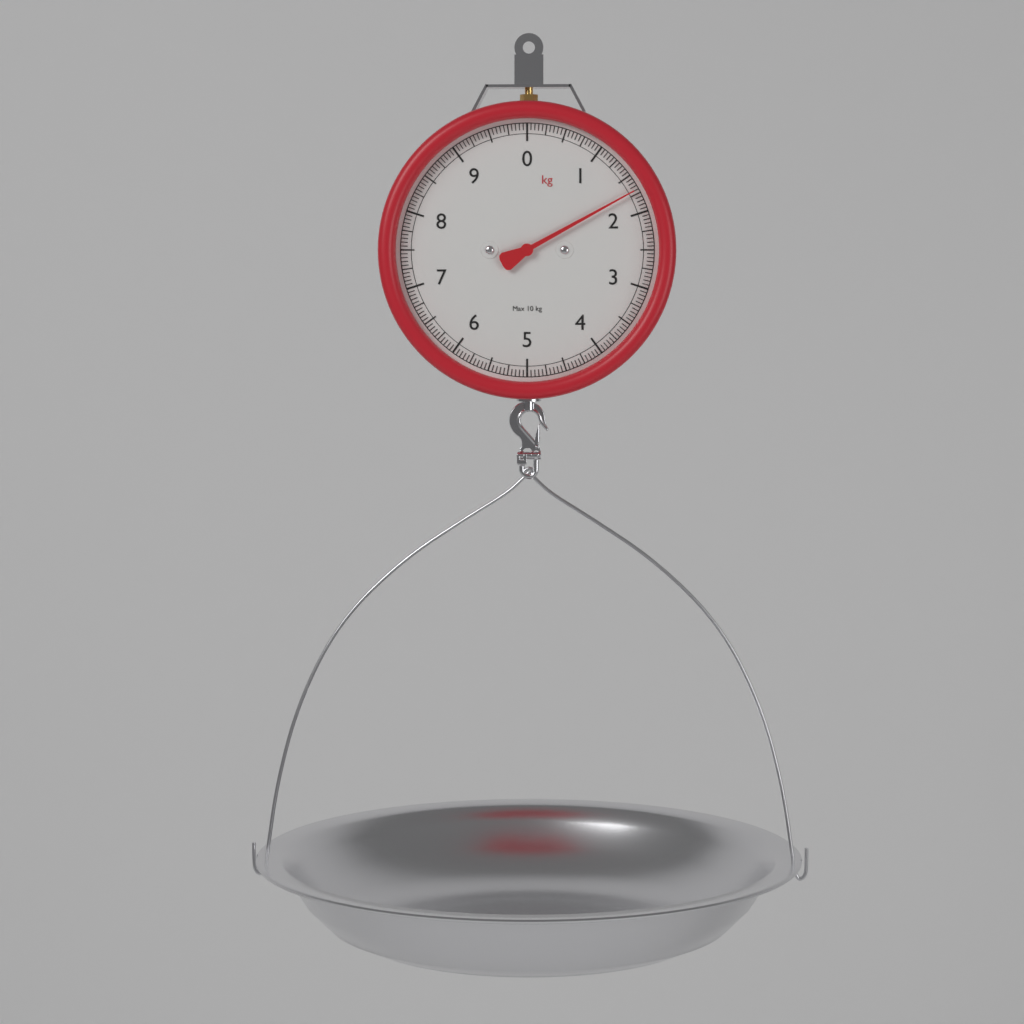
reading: 1.70 kg
